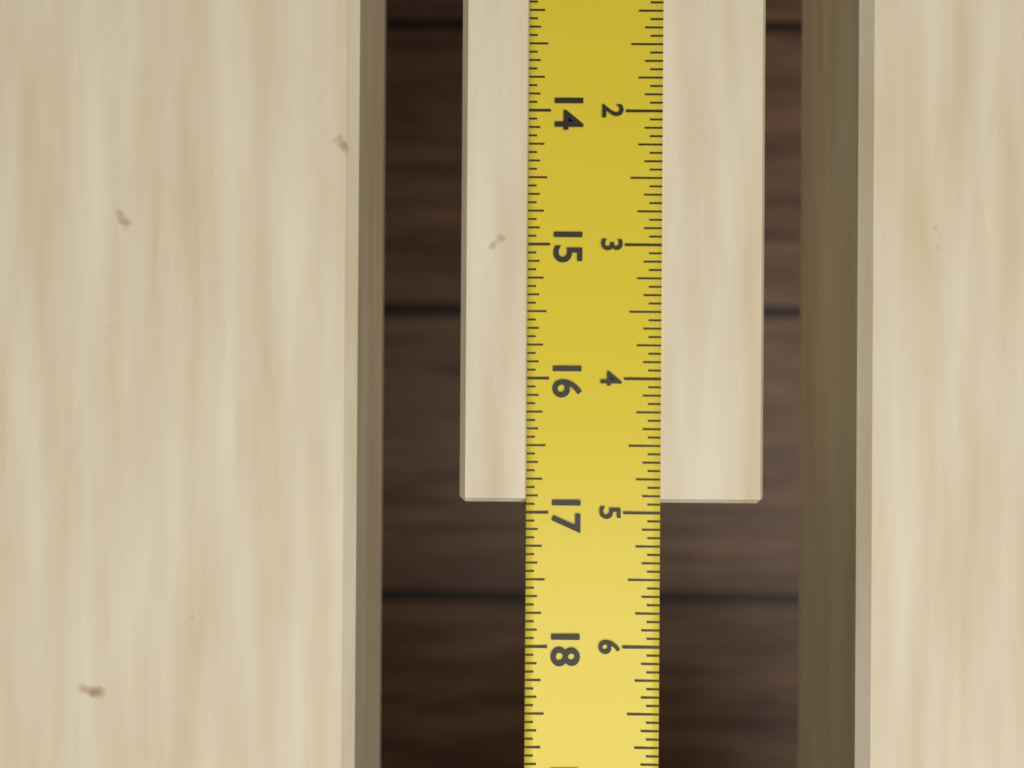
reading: 16.9375 in
